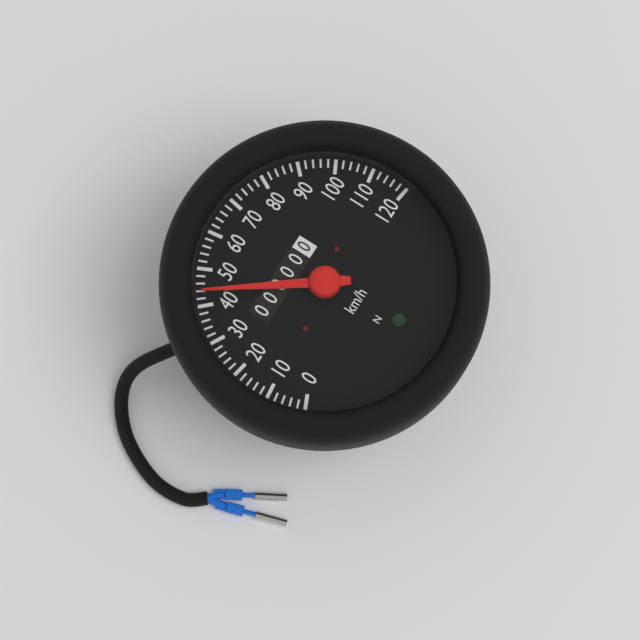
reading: 44 km/h
